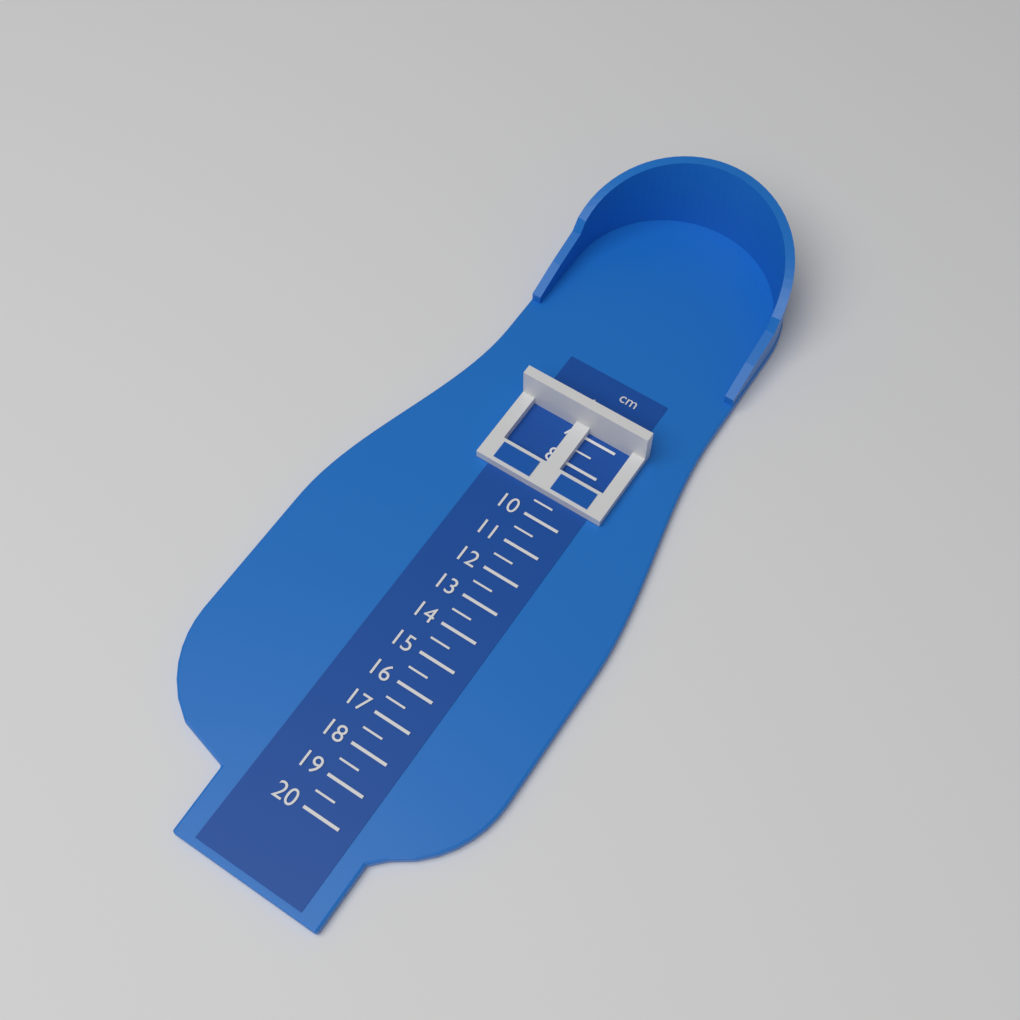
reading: 6.5 cm
